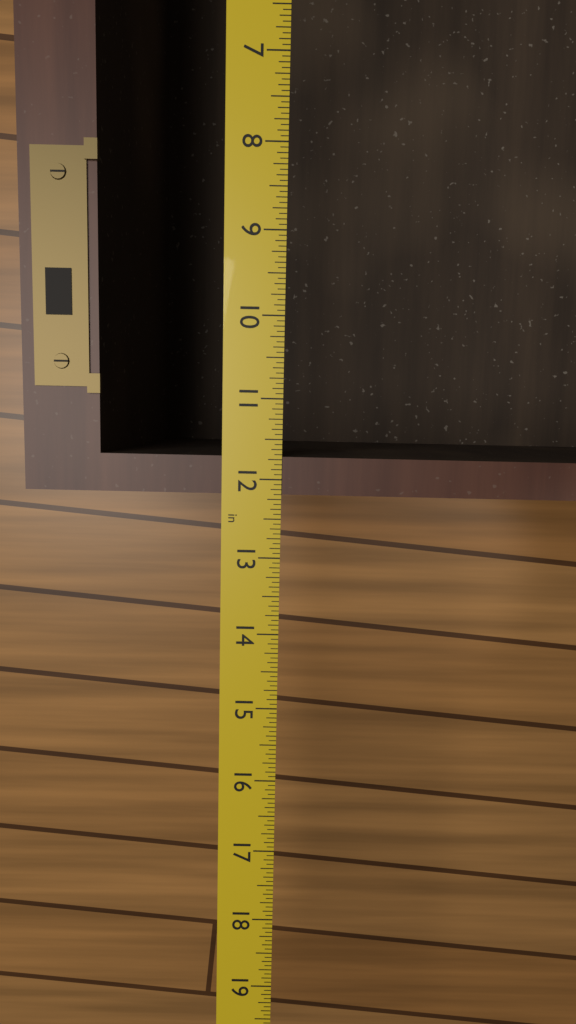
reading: 12.1875 in
